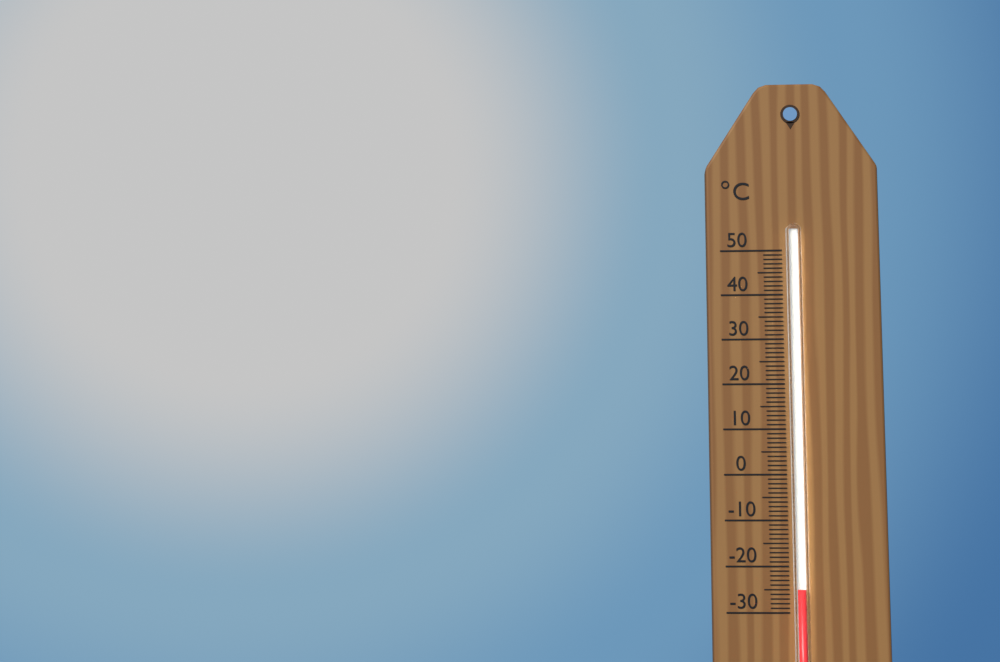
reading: -25 °C
